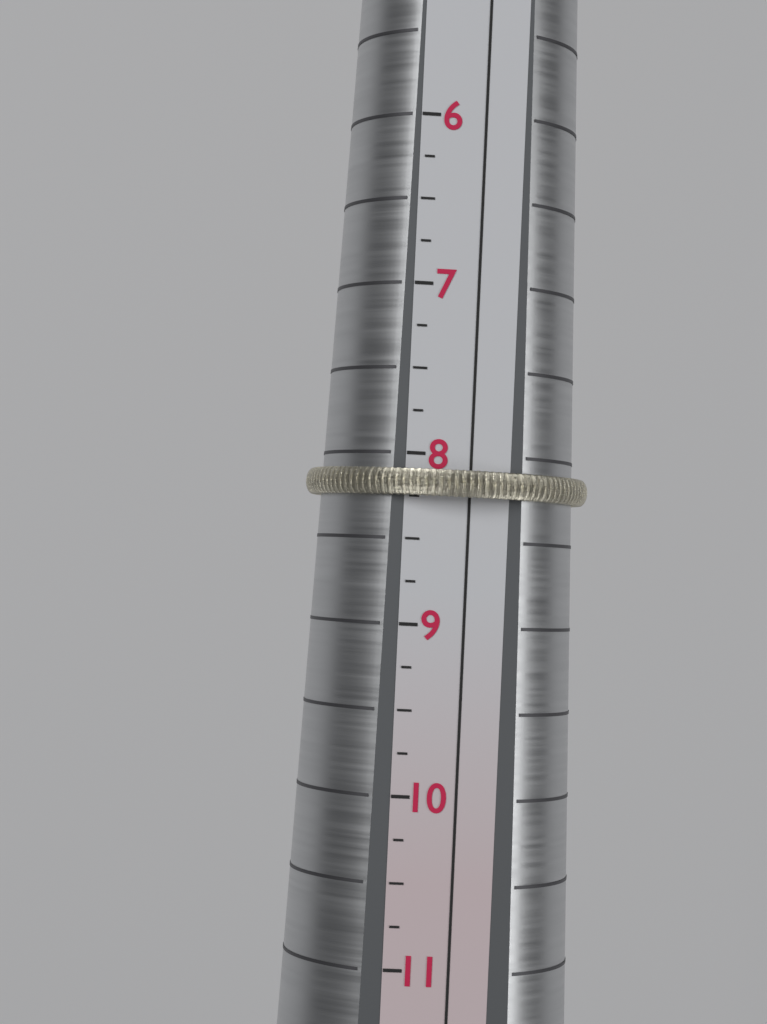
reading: 8.25 (no unit)
